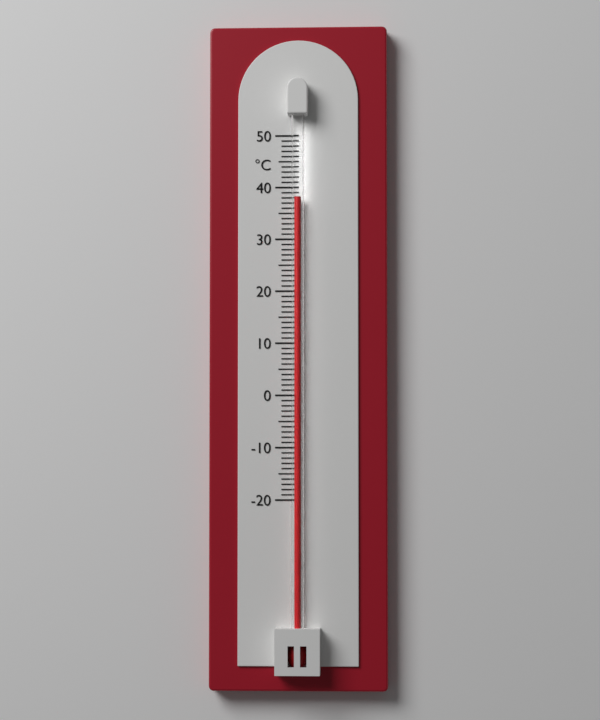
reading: 38 °C
